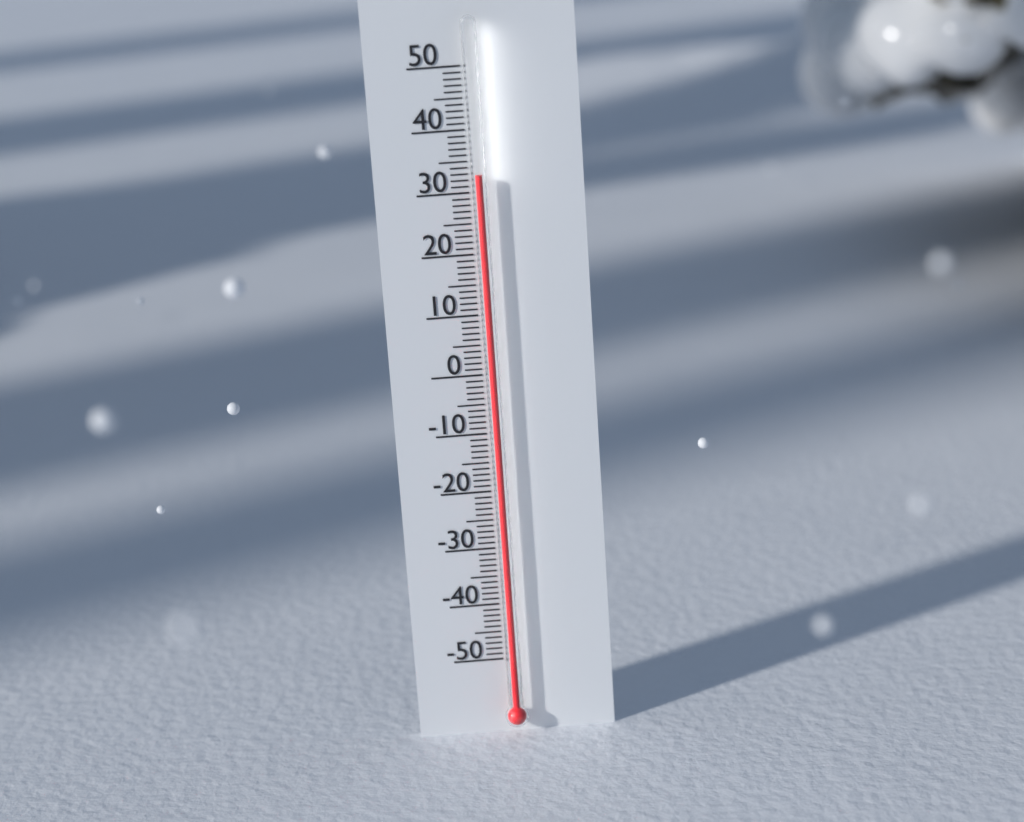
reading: 33 (no unit)
